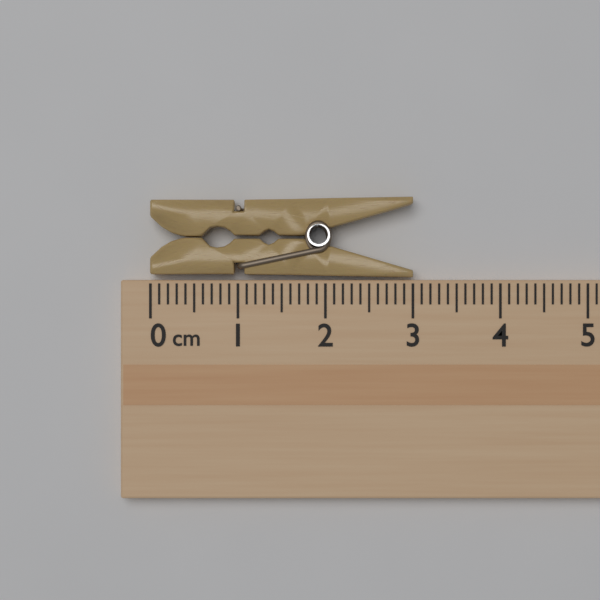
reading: 3.0 cm
